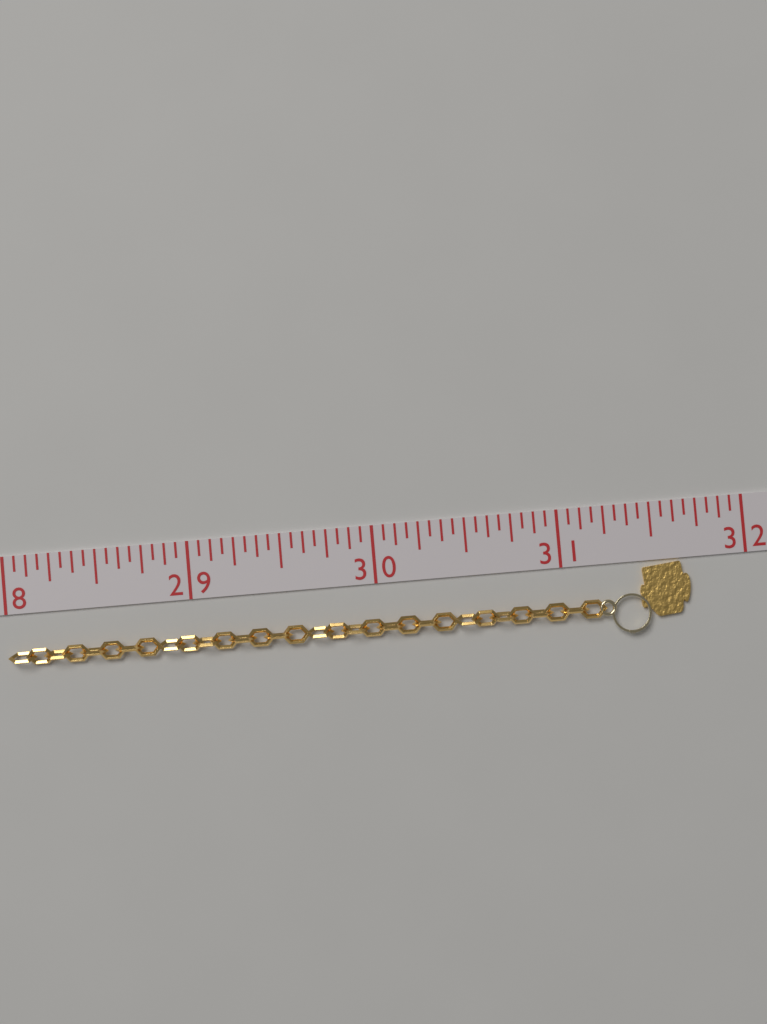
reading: 31.6875 (no unit)
